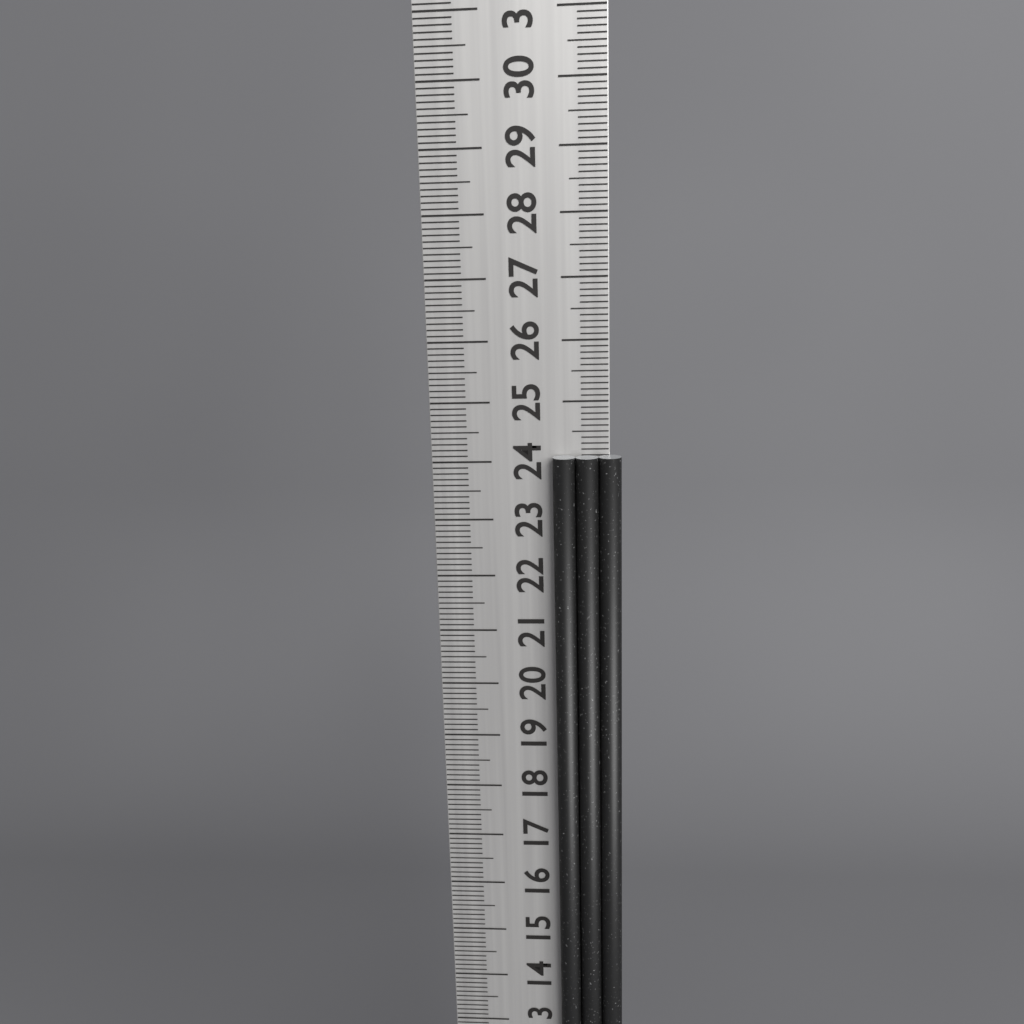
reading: 24.1 cm
